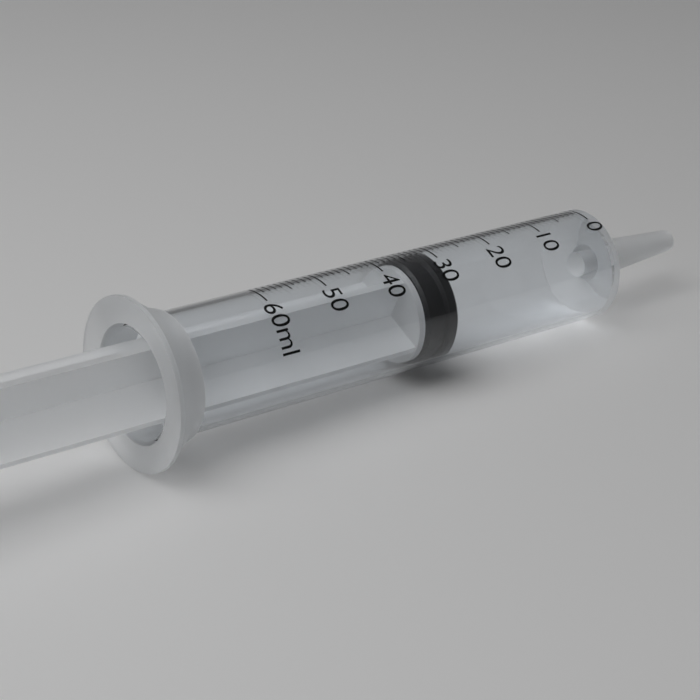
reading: 30 ml
